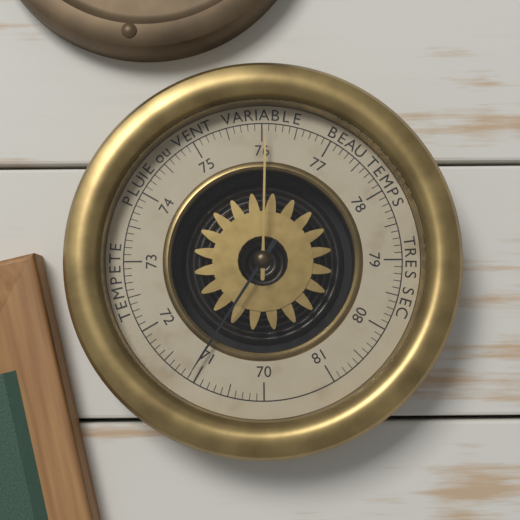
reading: 71.1 (no unit)
